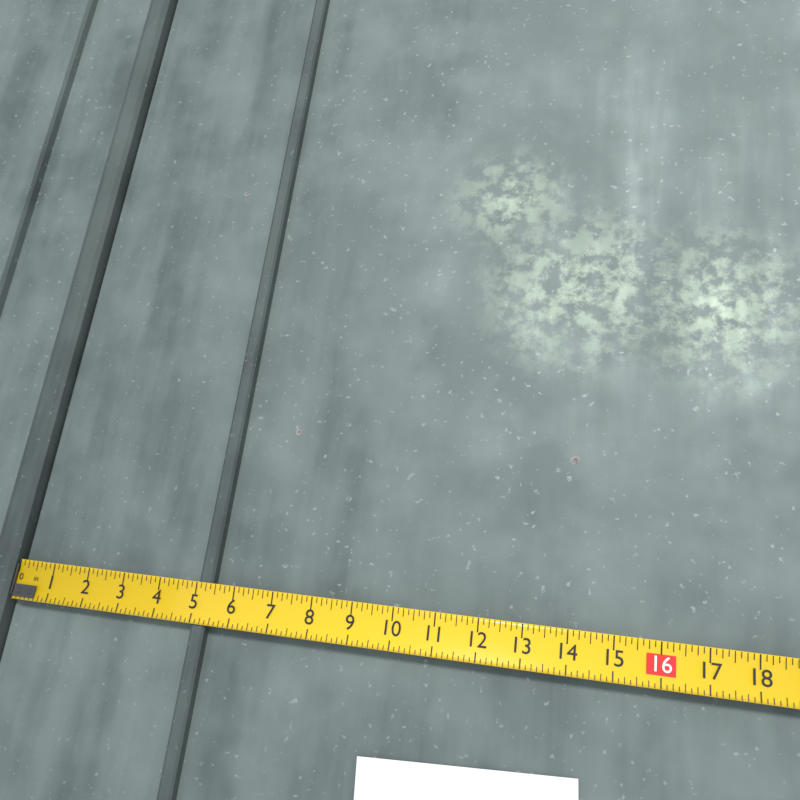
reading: 5.375 in
